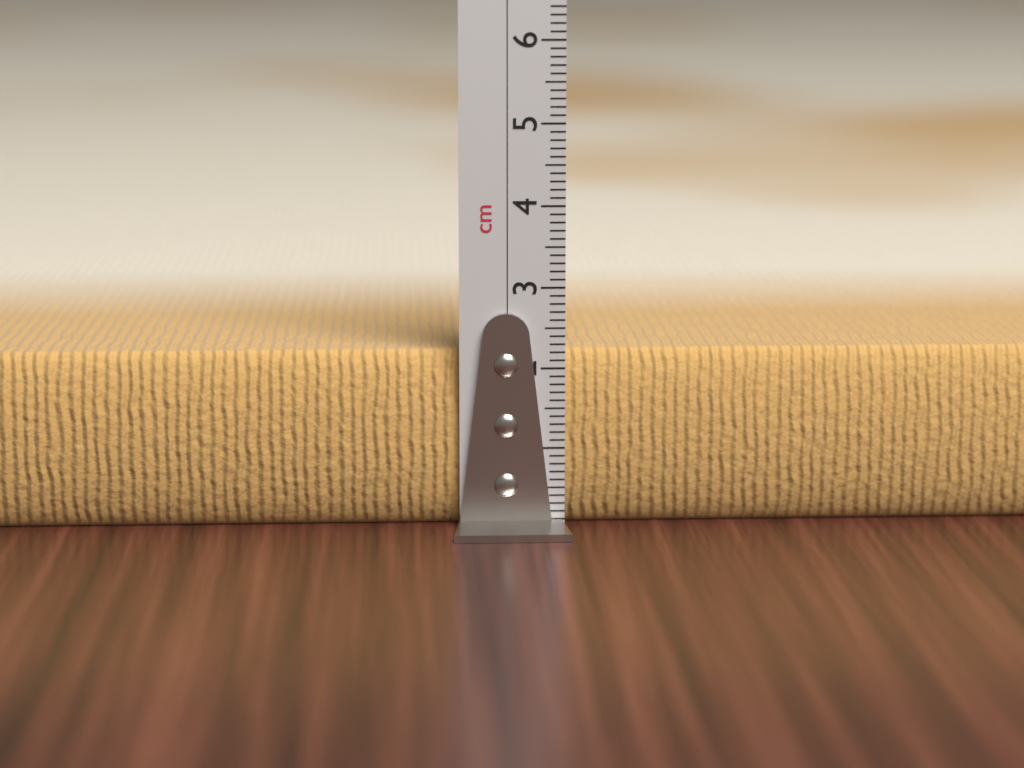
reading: 2.2 cm
